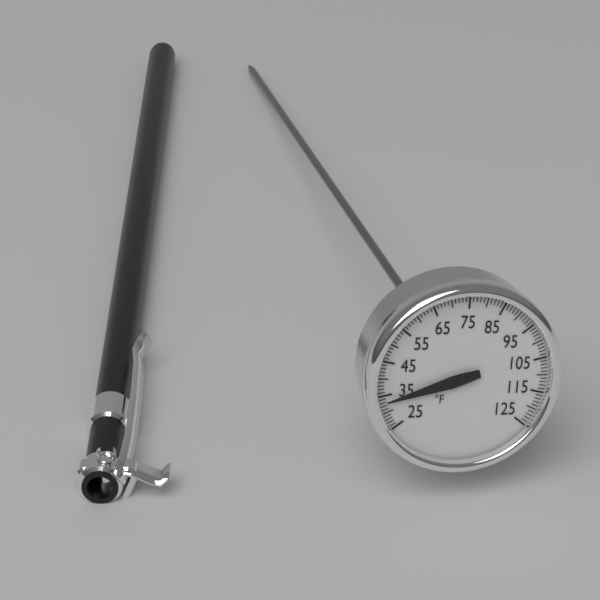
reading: 33 °F
